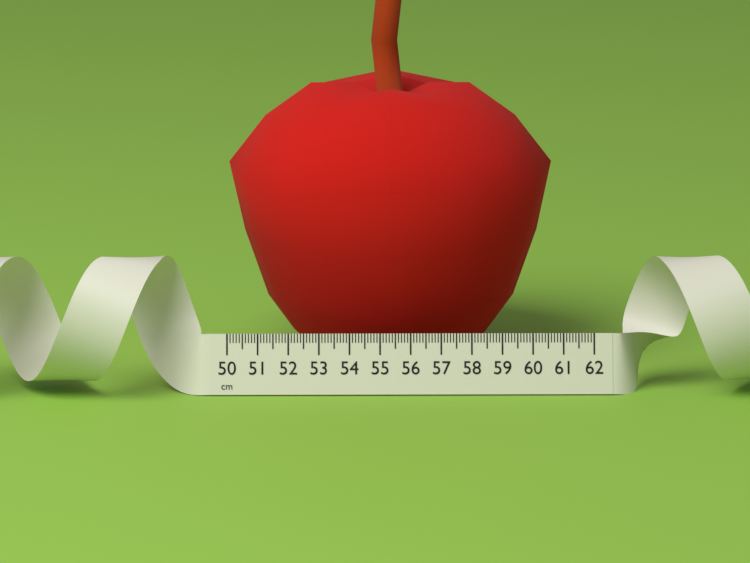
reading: 60.8 cm
